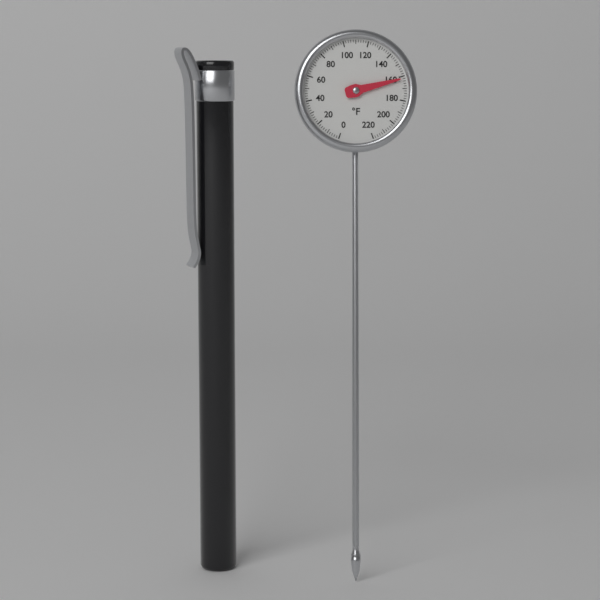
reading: 162 °F
